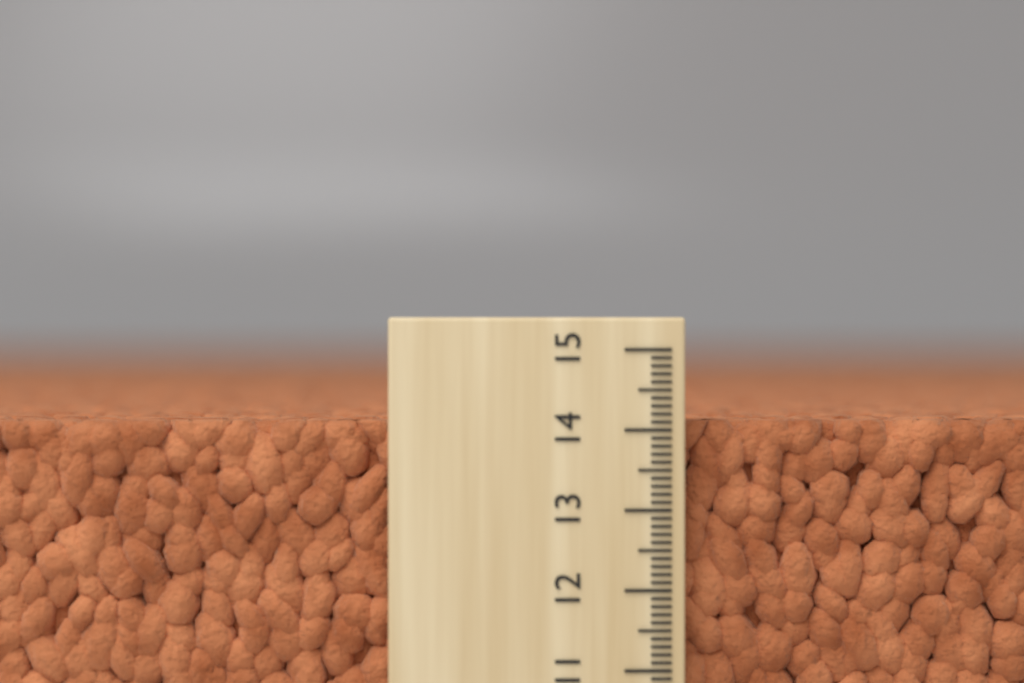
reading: 14.1 (no unit)
